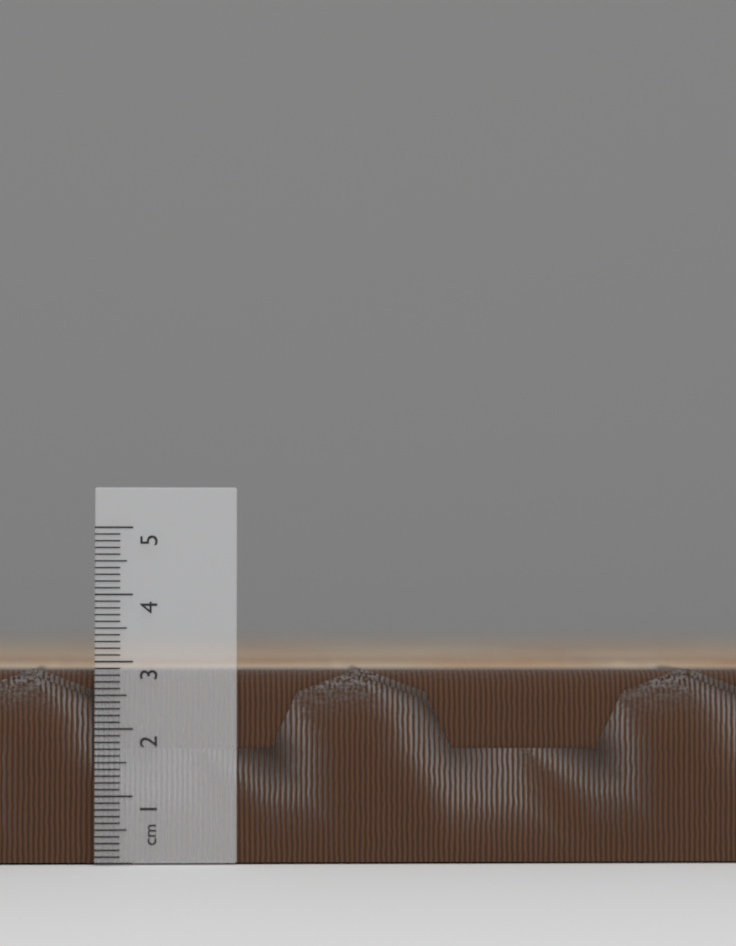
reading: 2.9 cm
